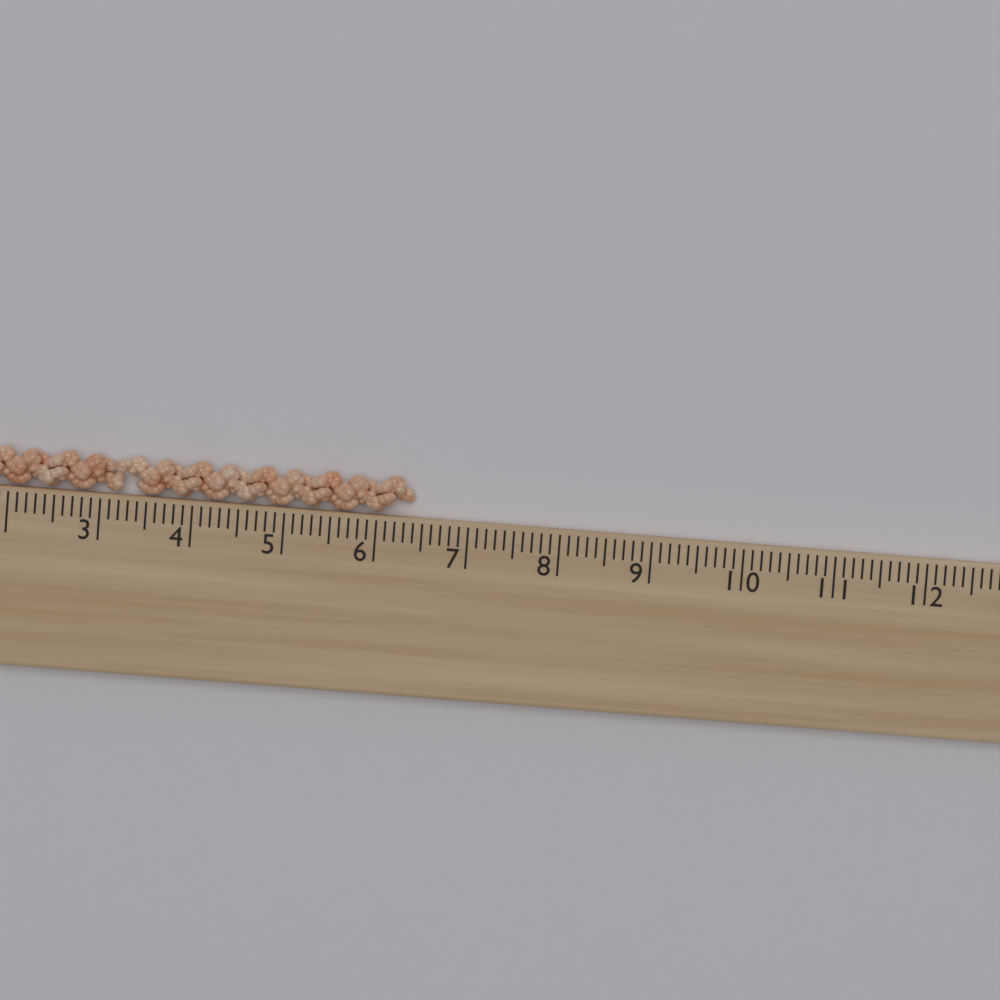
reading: 6.4 cm
